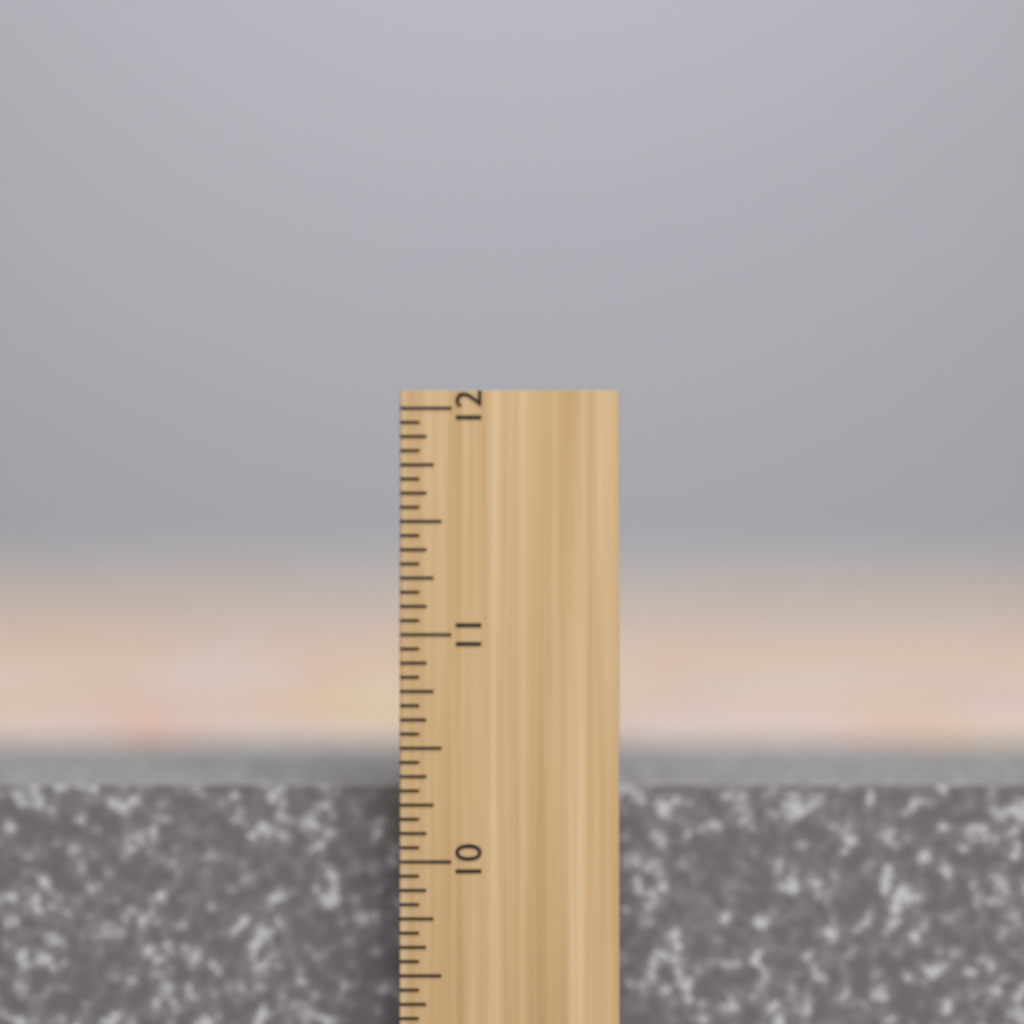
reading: 10.3125 inch
